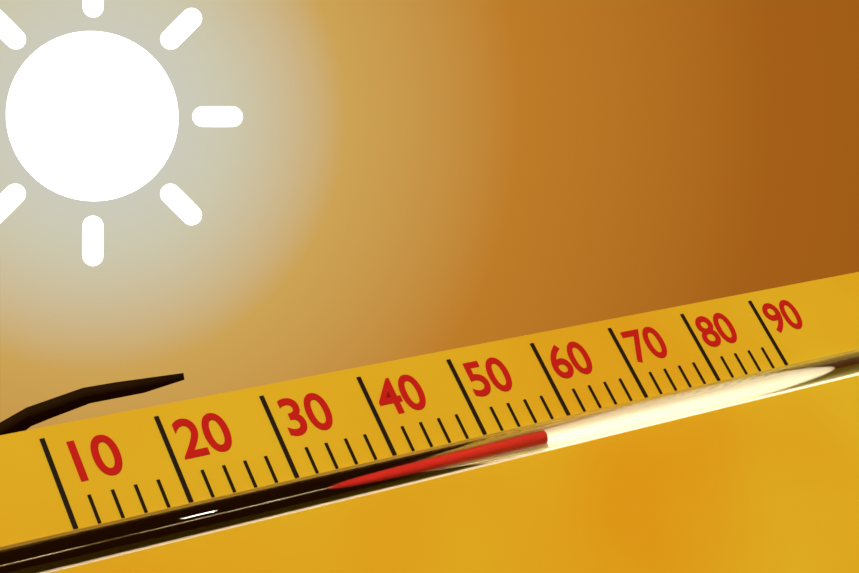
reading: 56 (no unit)
